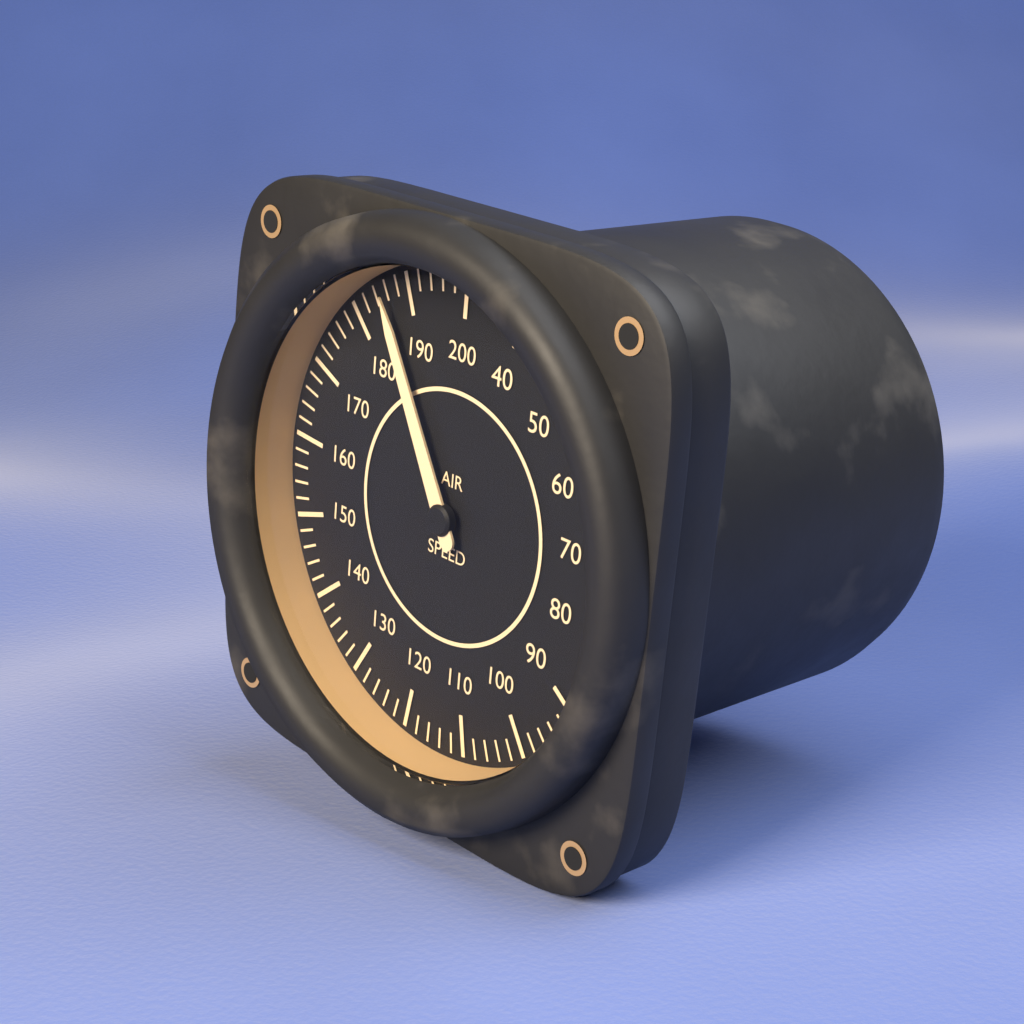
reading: 186 (no unit)
